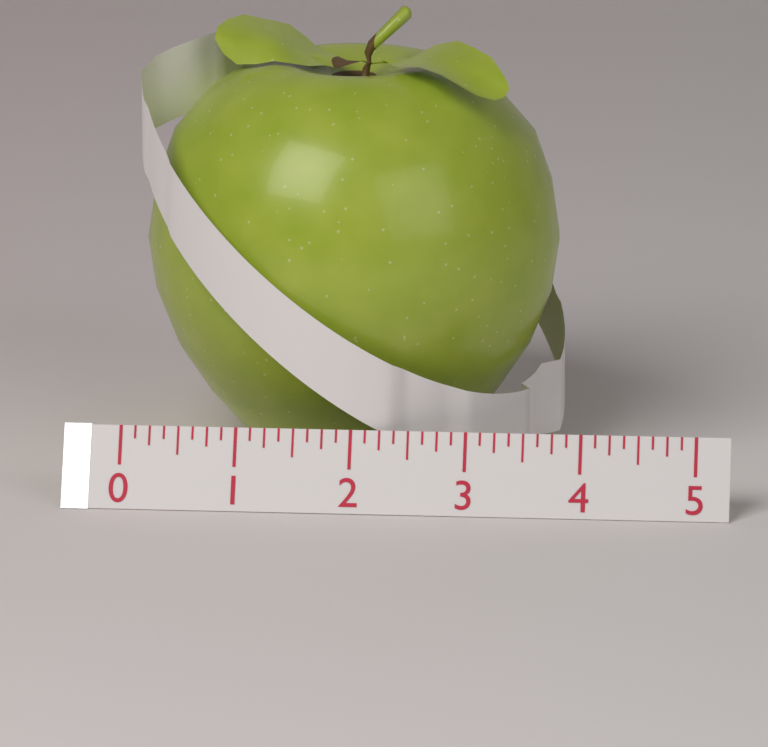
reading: 3.750 (no unit)
